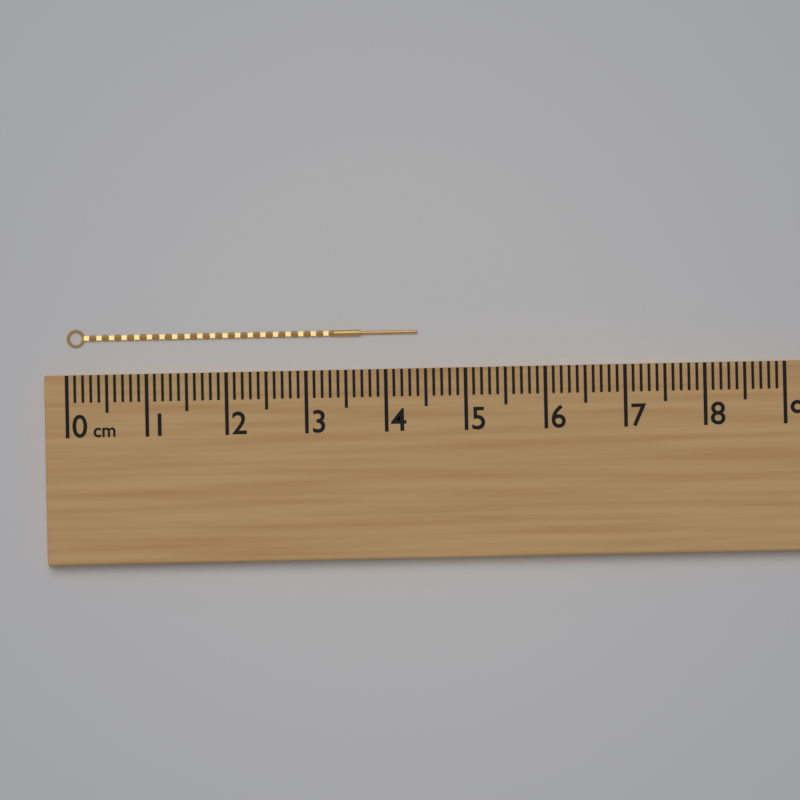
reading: 4.4 cm
